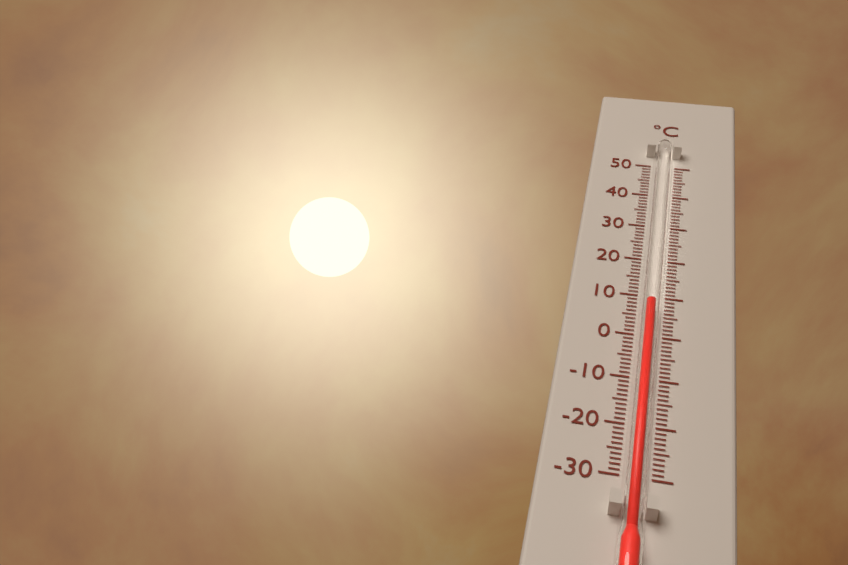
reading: 7 °C
